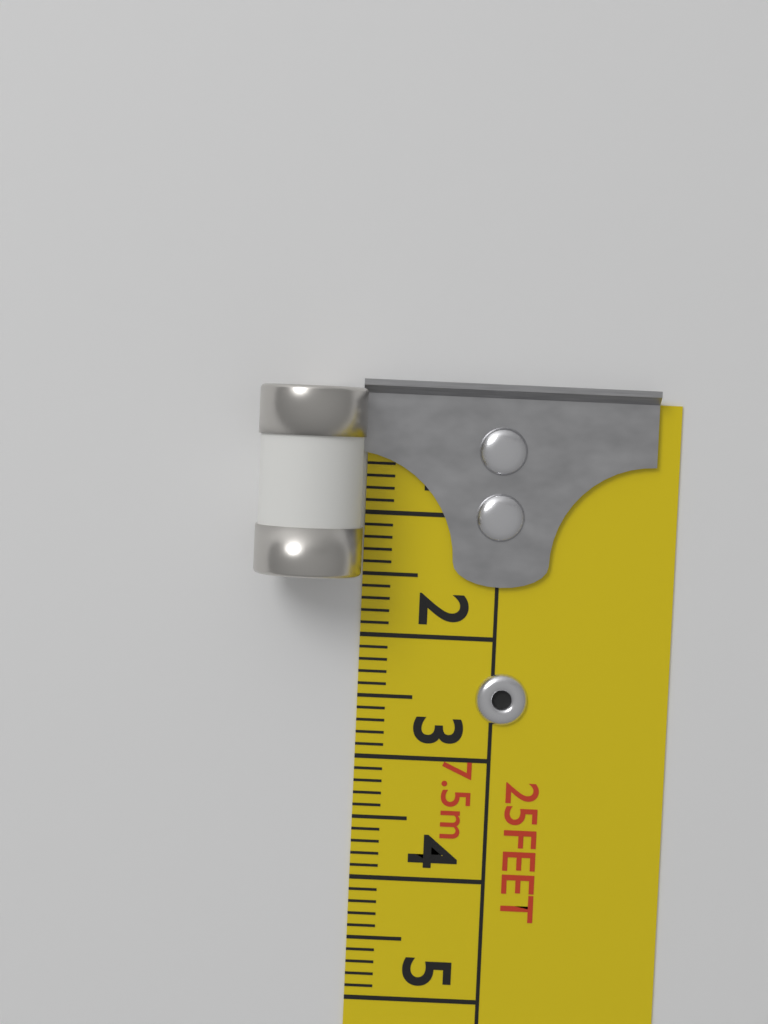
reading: 1.5 cm
